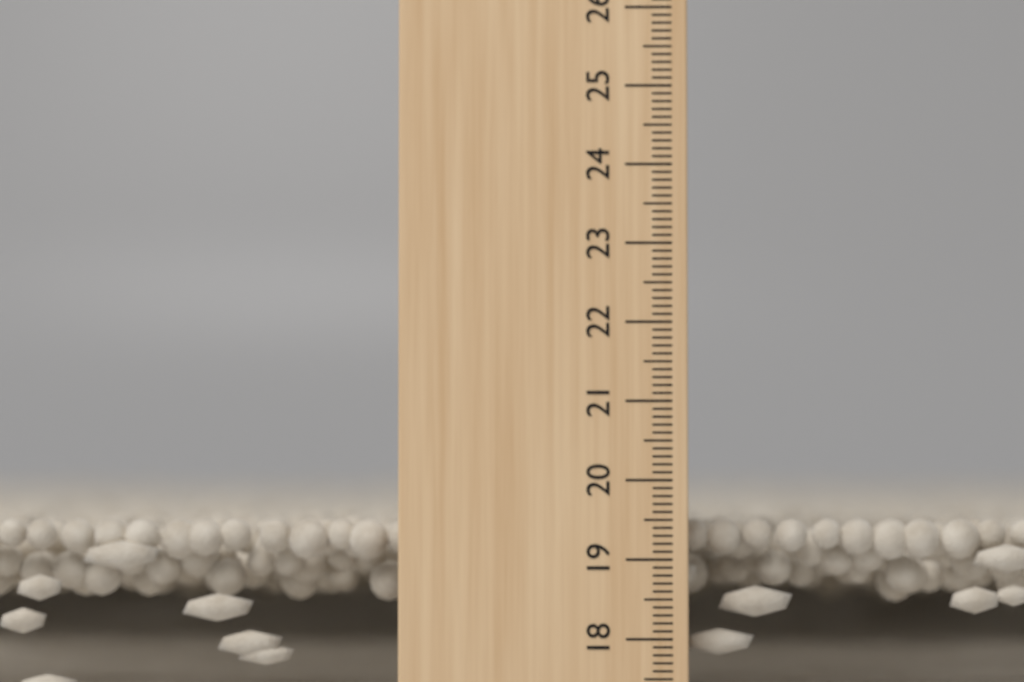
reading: 19.5 cm
